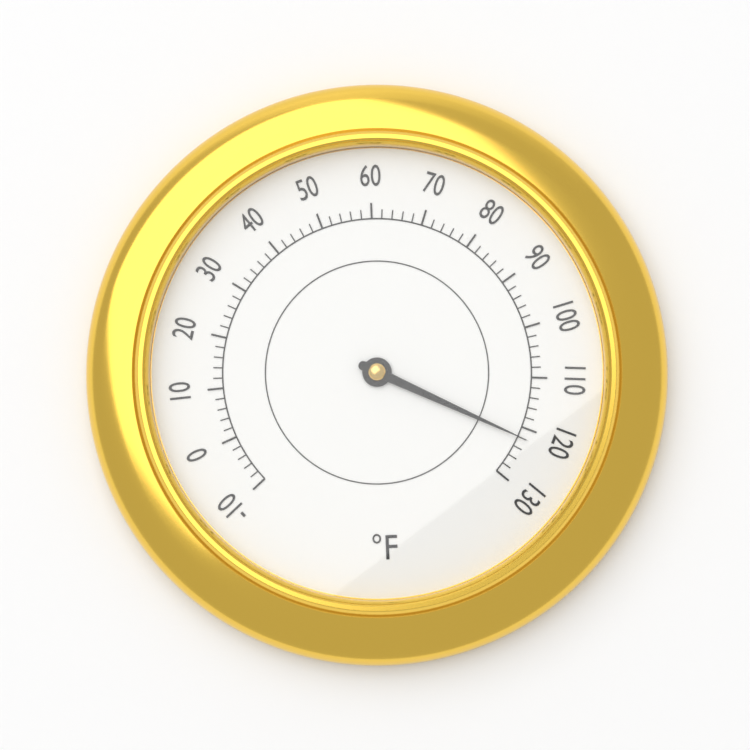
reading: 122 °F
